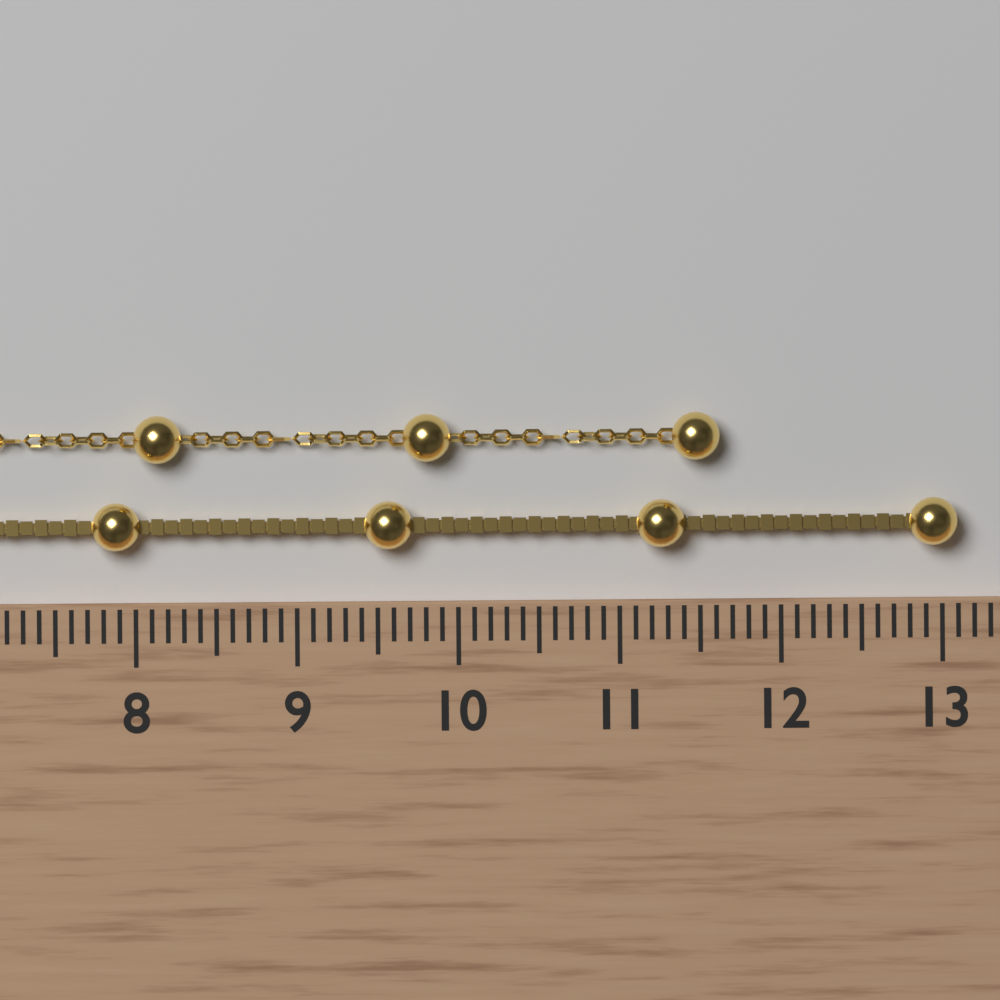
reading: 13.1 cm
